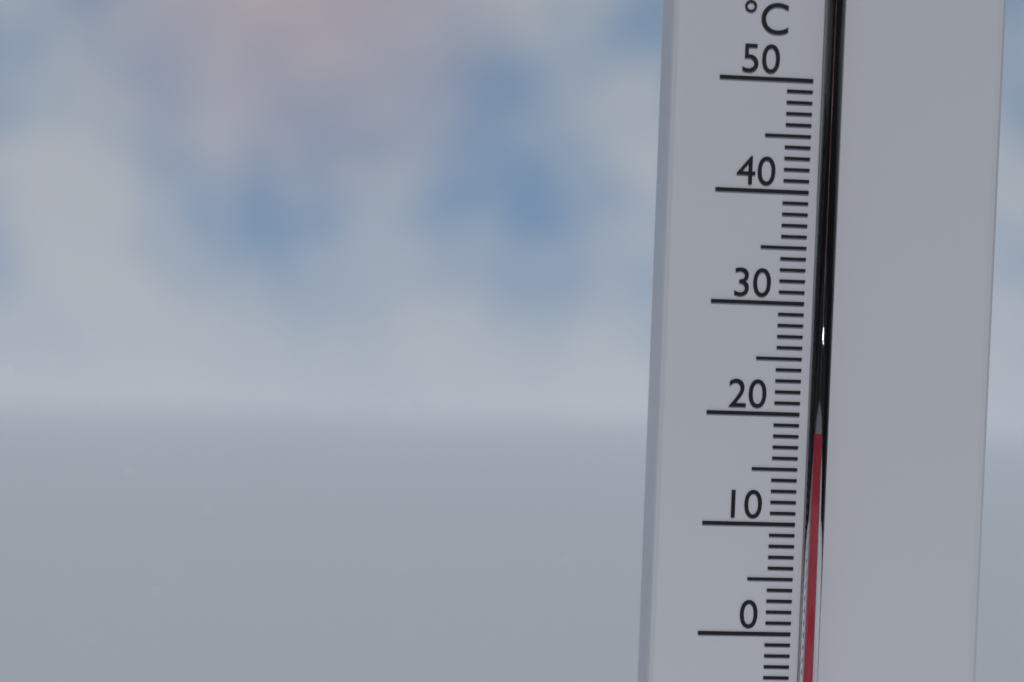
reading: 18 °C
